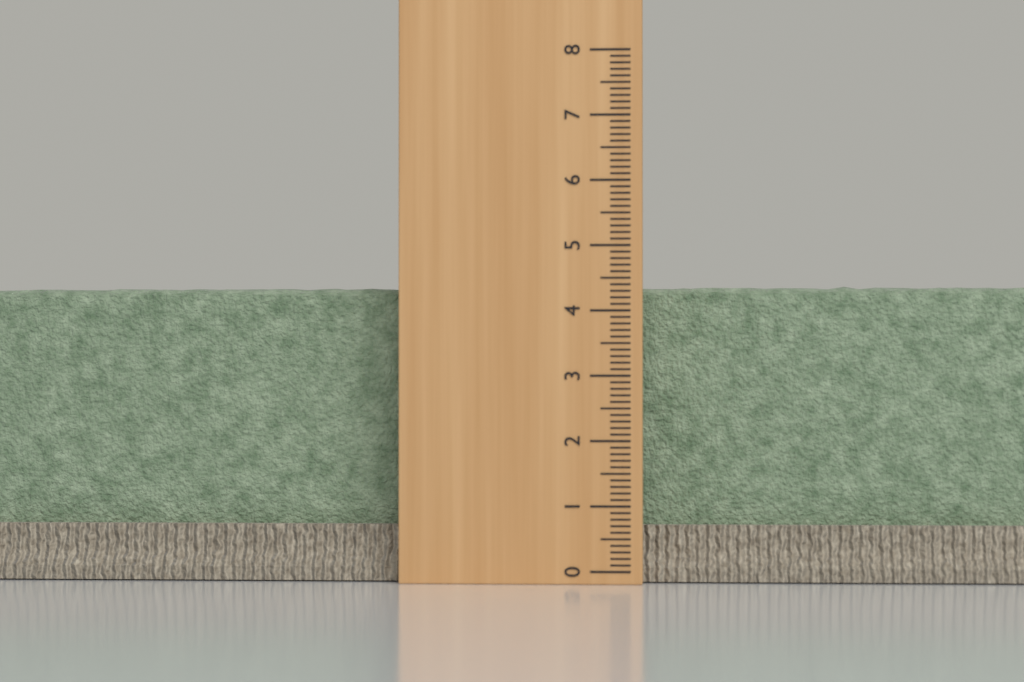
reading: 4.4 (no unit)
